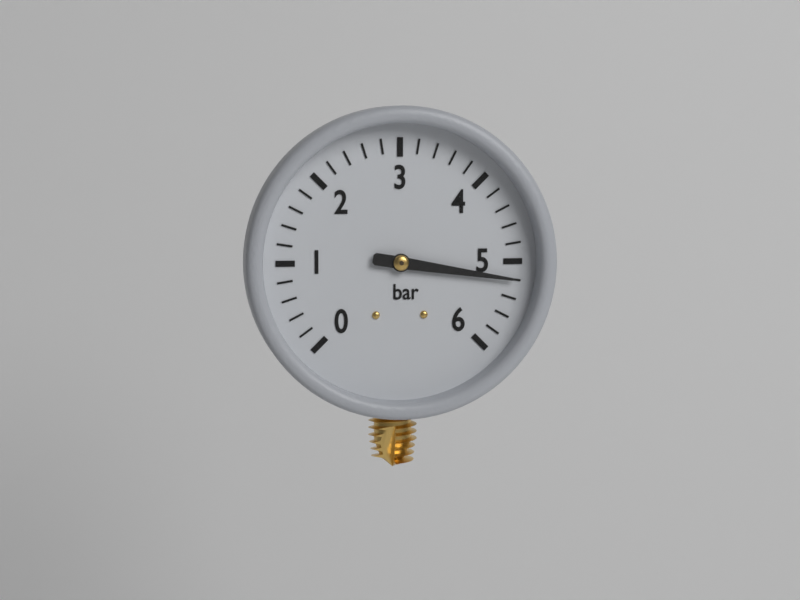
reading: 5.2 bar
